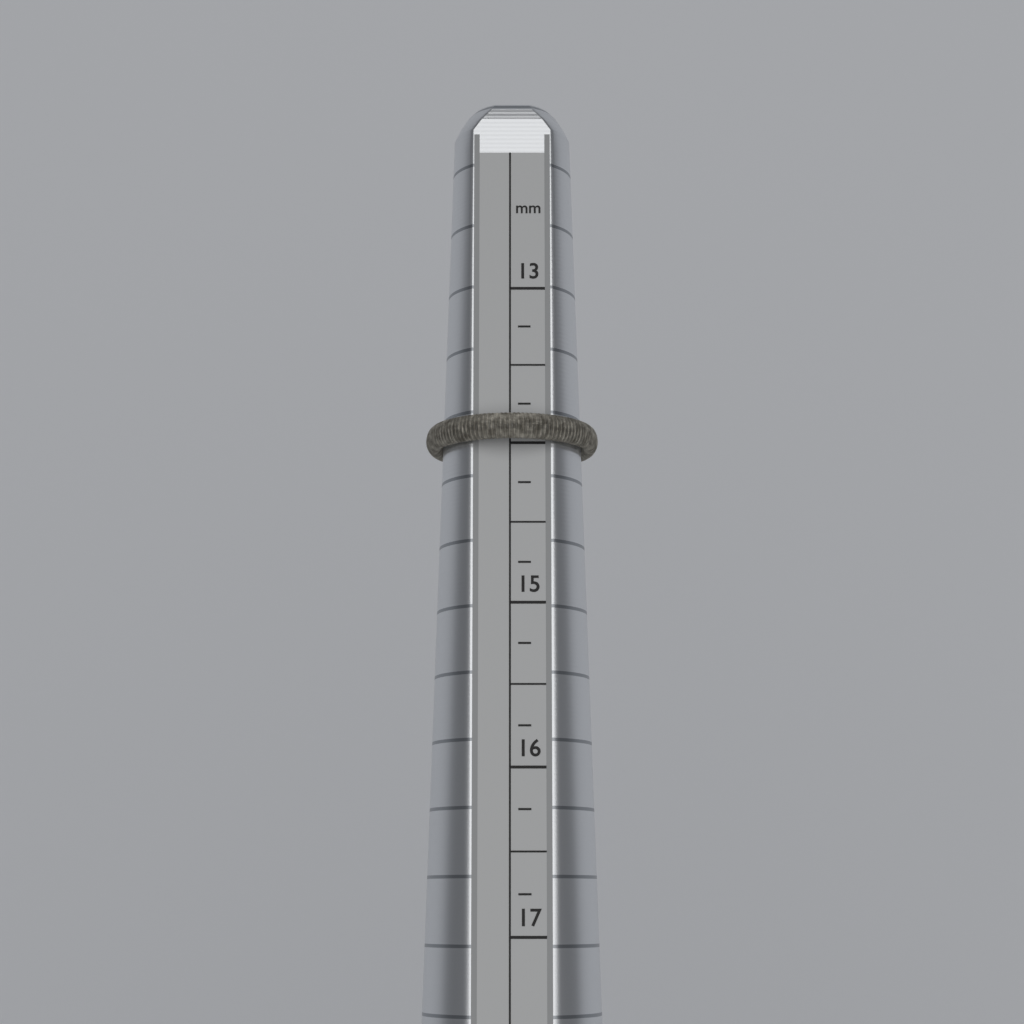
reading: 14.00 mm
